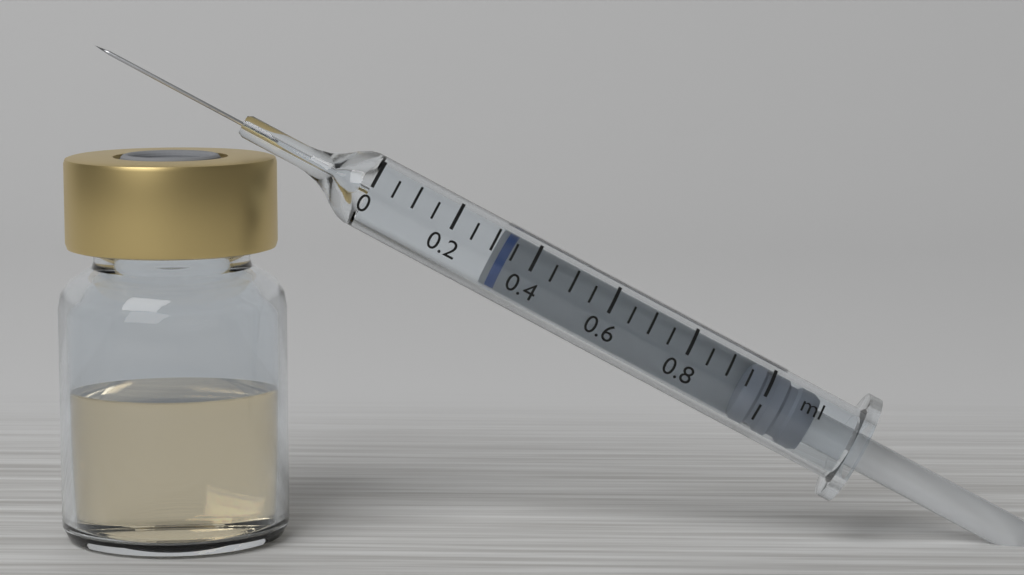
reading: 0.95 ml
